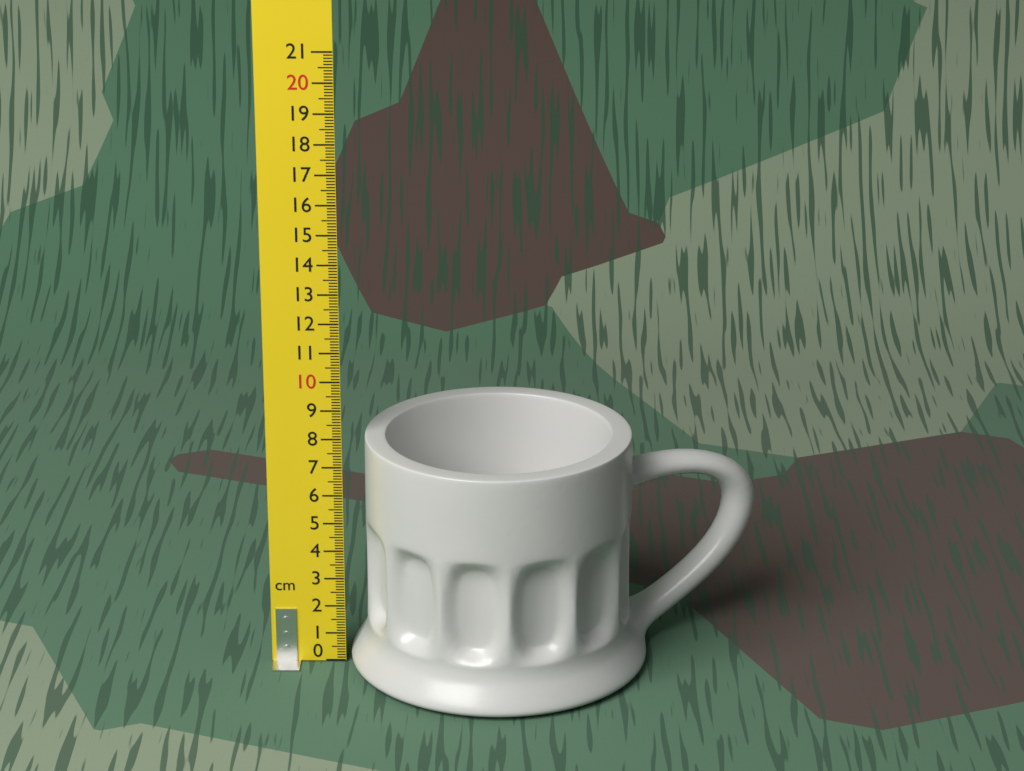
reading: 8.1 cm
